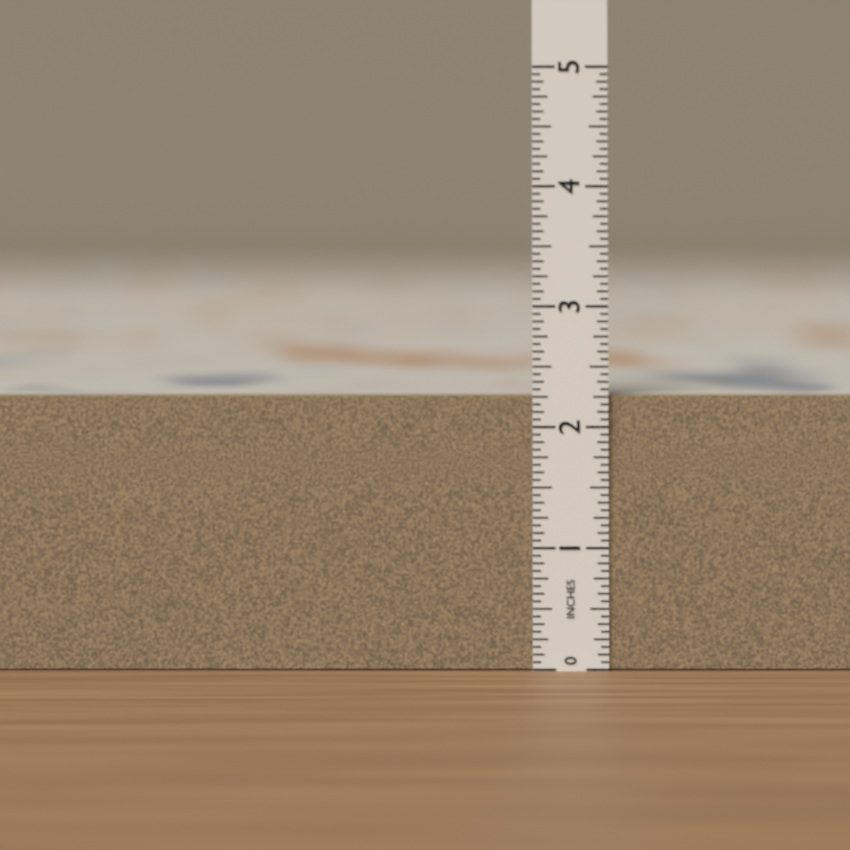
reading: 2.2500 in
